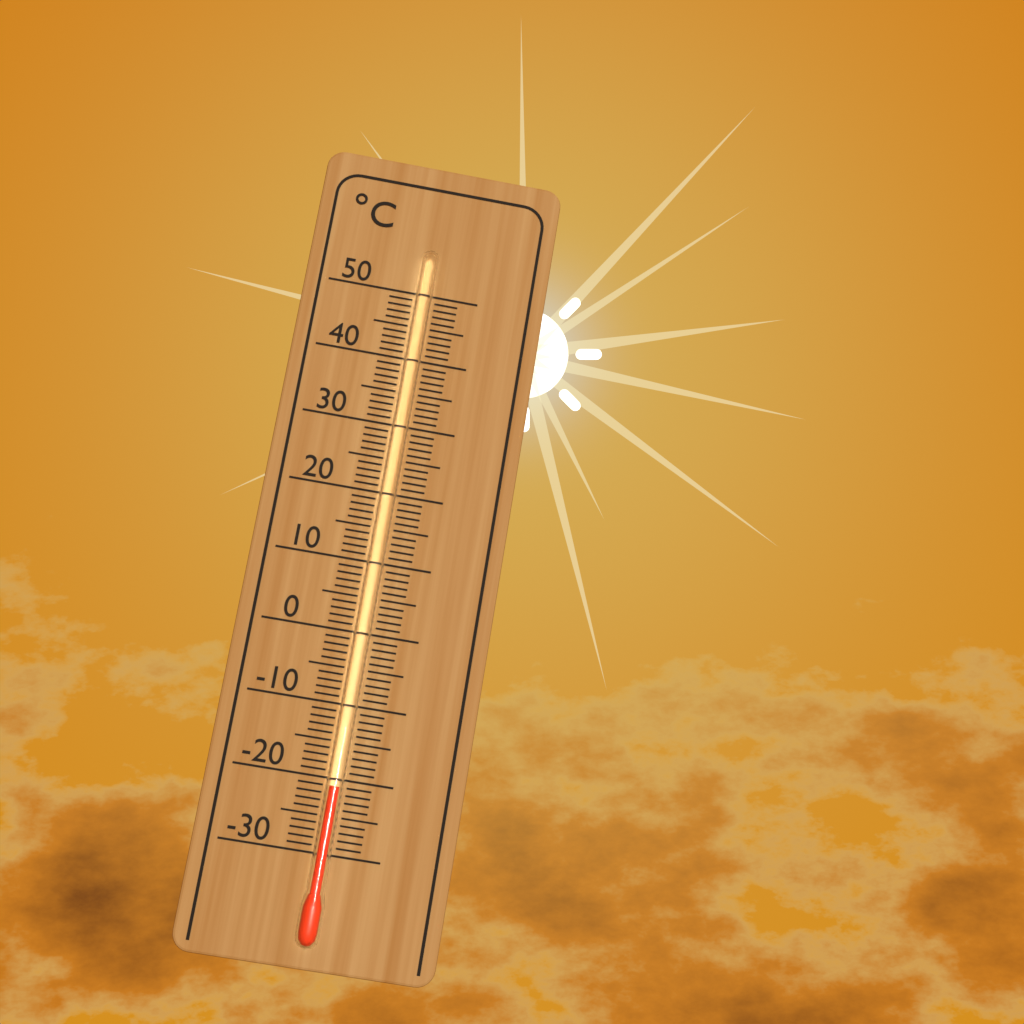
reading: -21 °C
